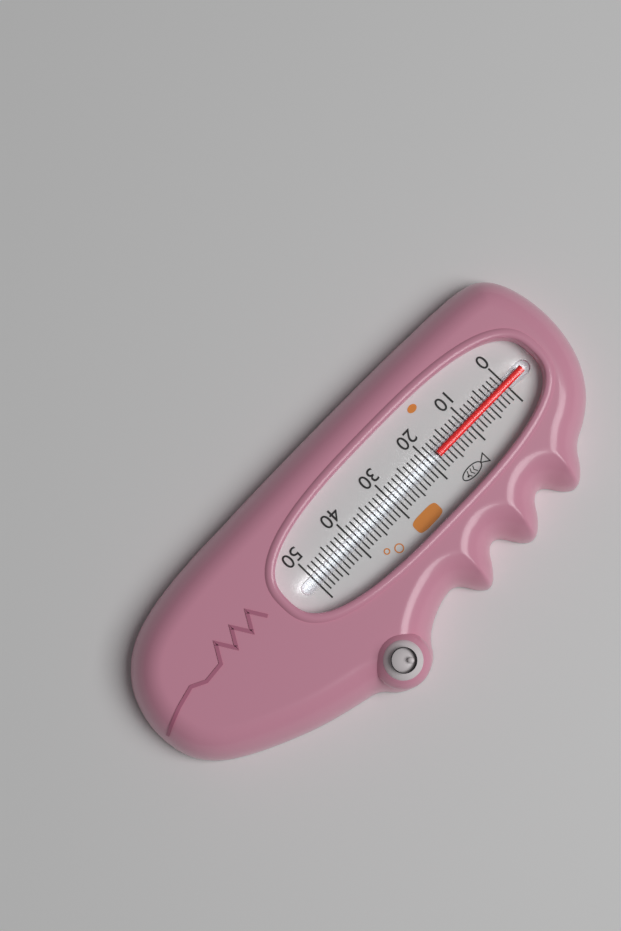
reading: 18 (no unit)
